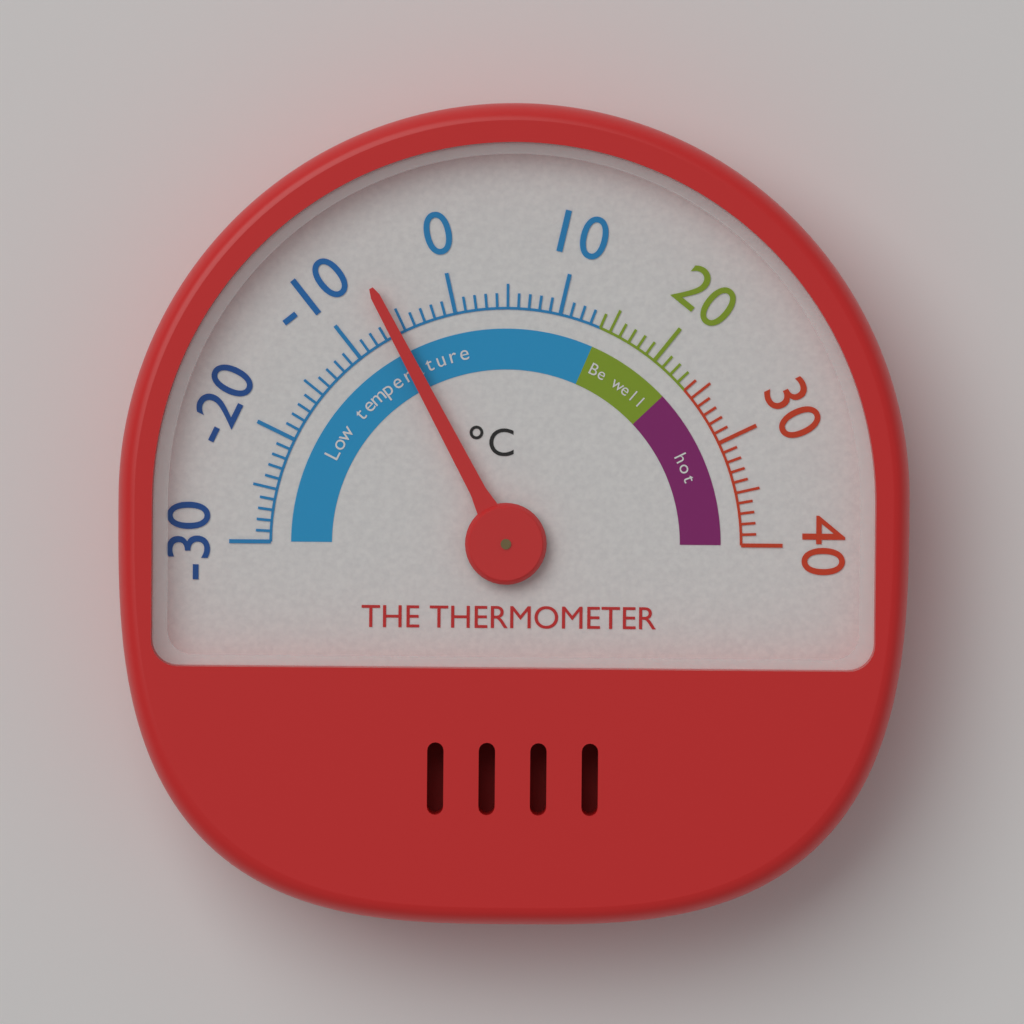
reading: -6 °C
